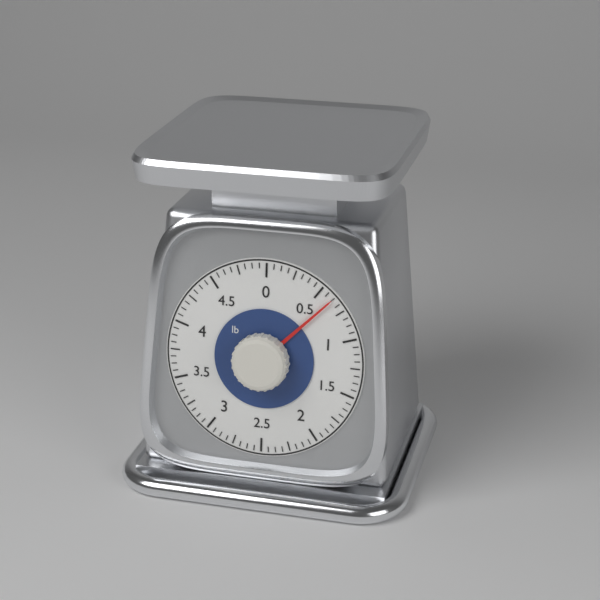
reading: 0.6250 lb
